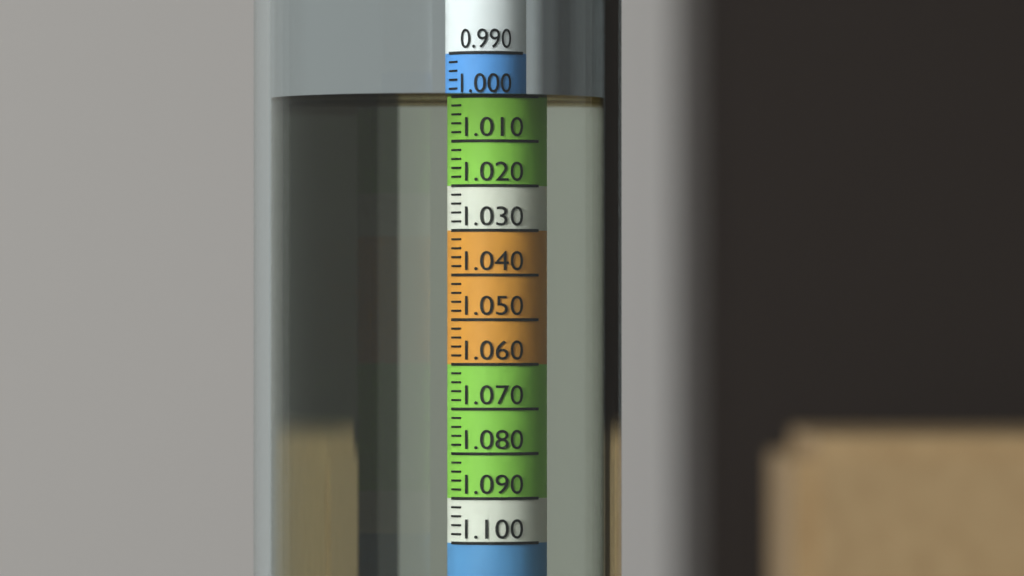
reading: 1.000 (no unit)
